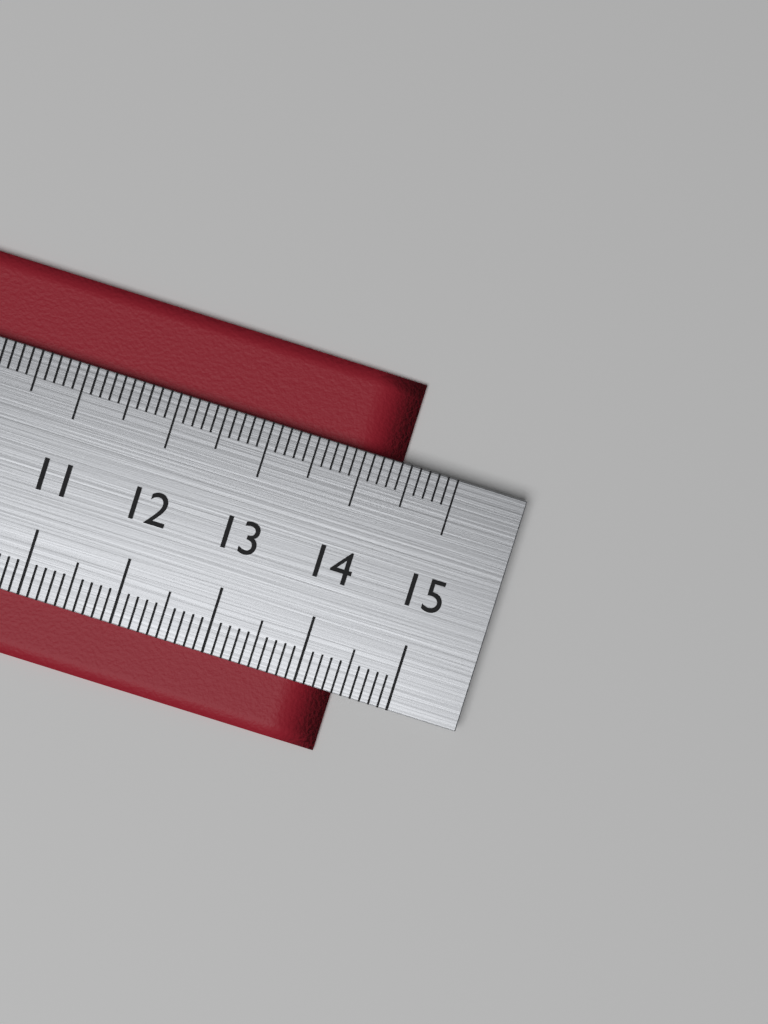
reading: 14.4 cm
